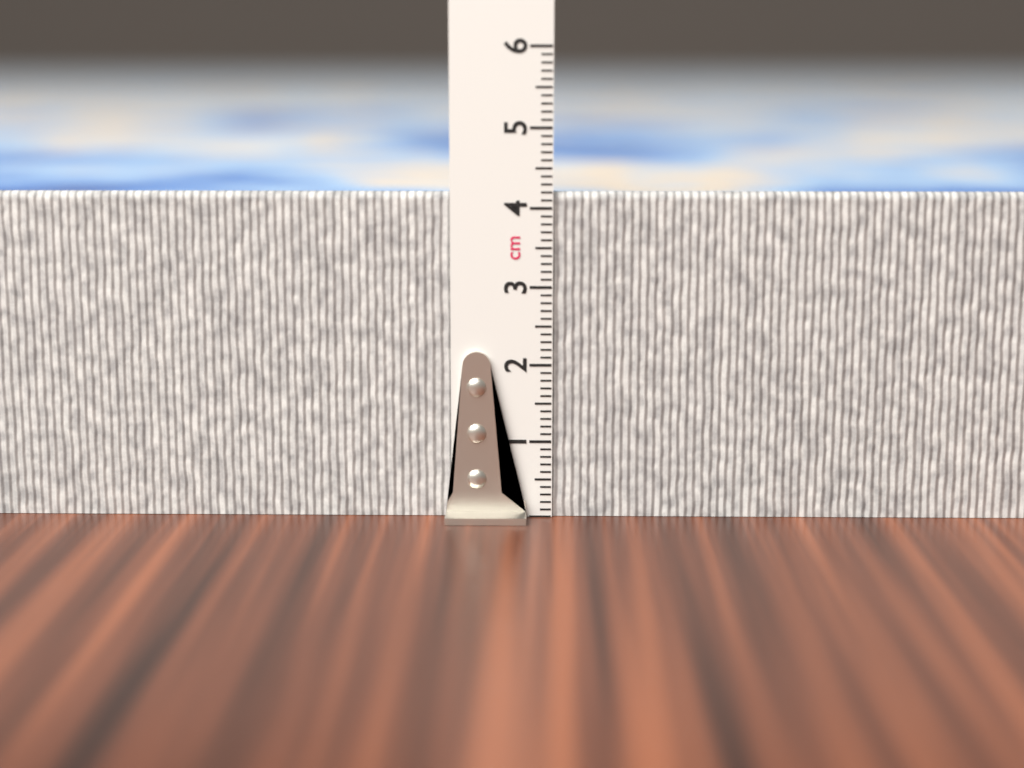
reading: 4.2 cm
